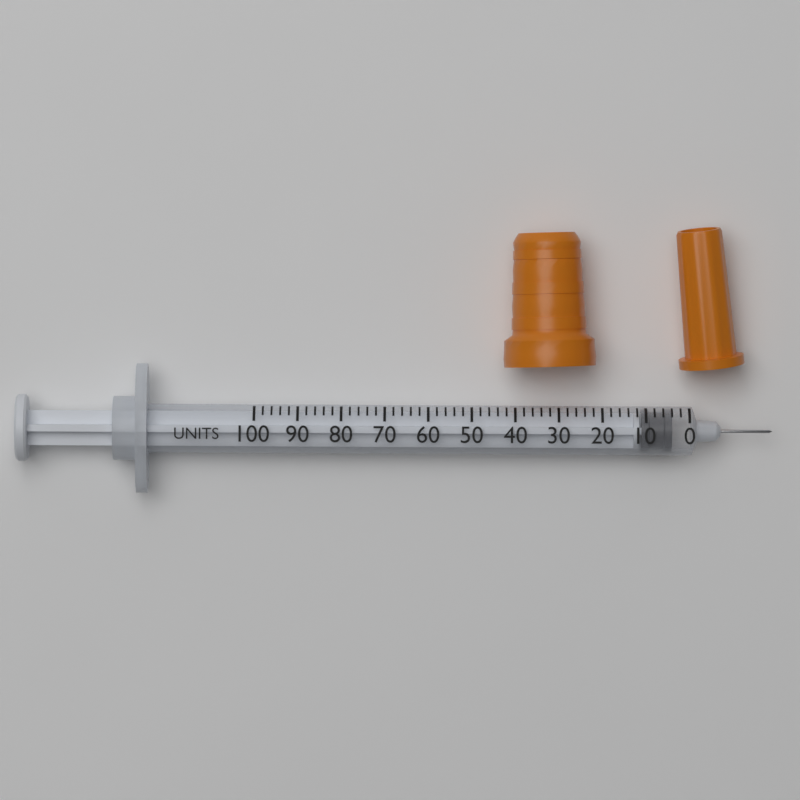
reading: 4 units
